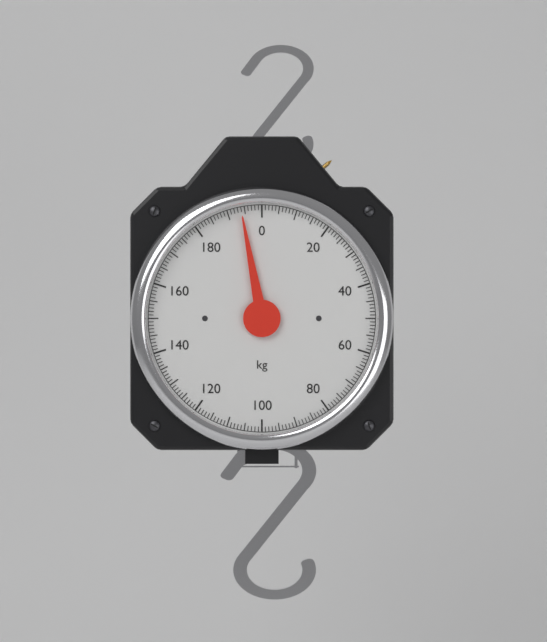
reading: 194 kg
